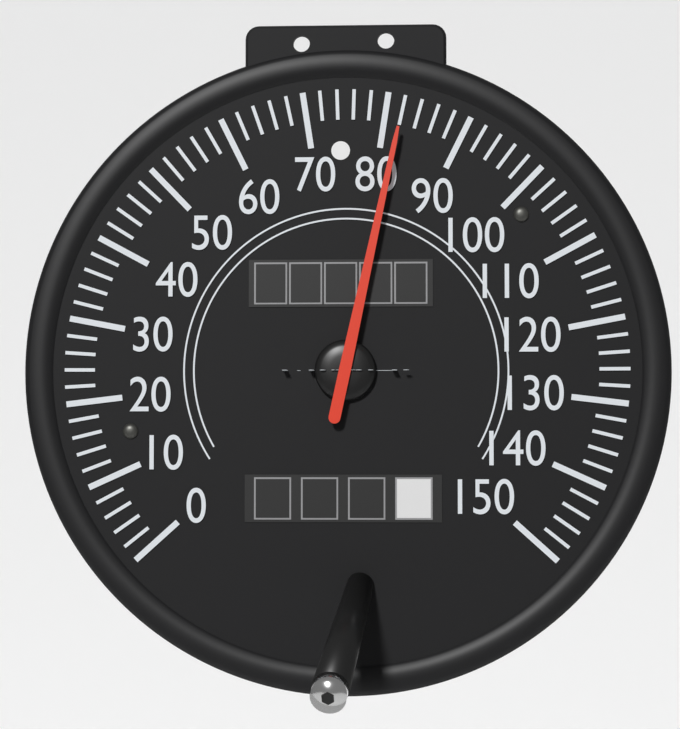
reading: 82 mph
